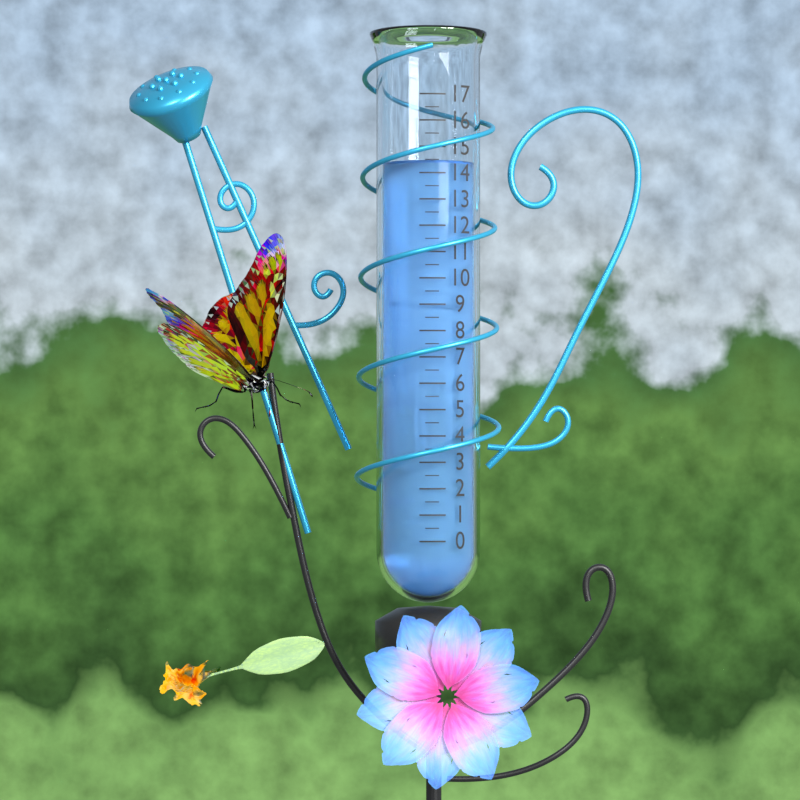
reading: 14.5 (no unit)
